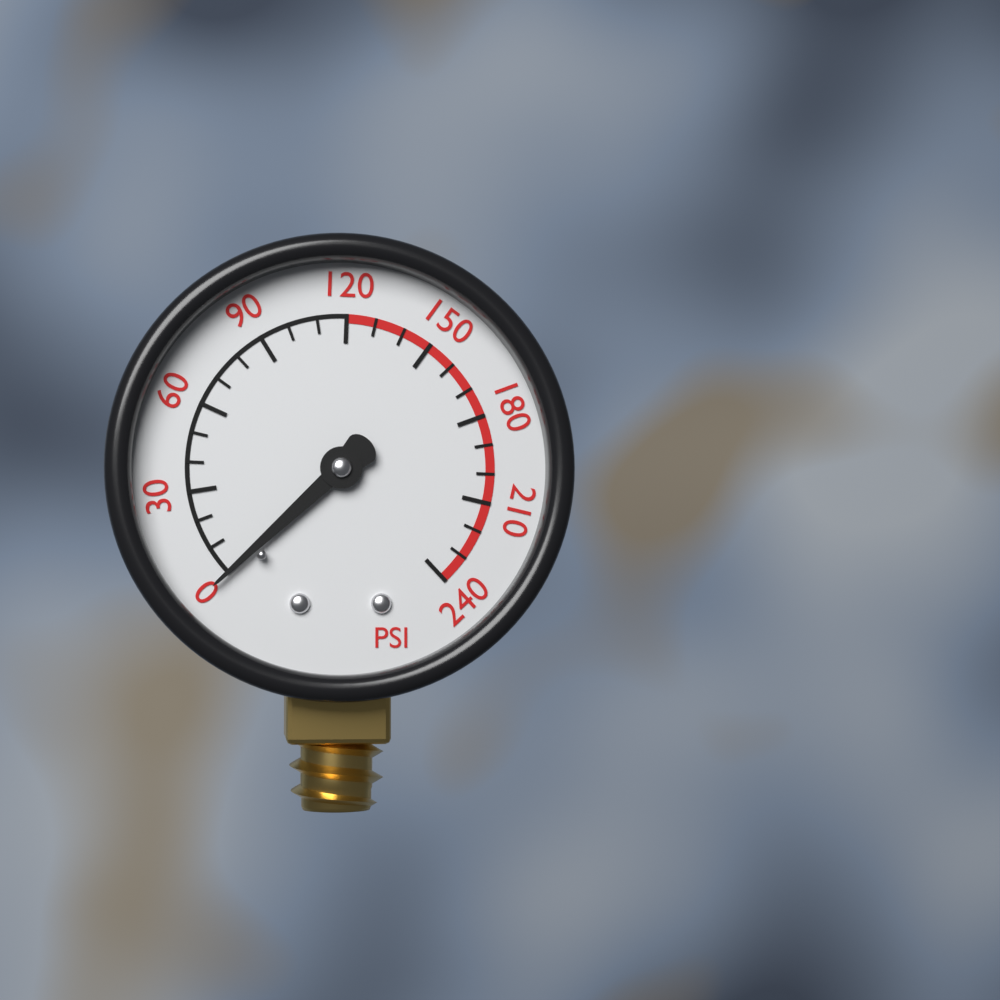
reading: 0 psi
